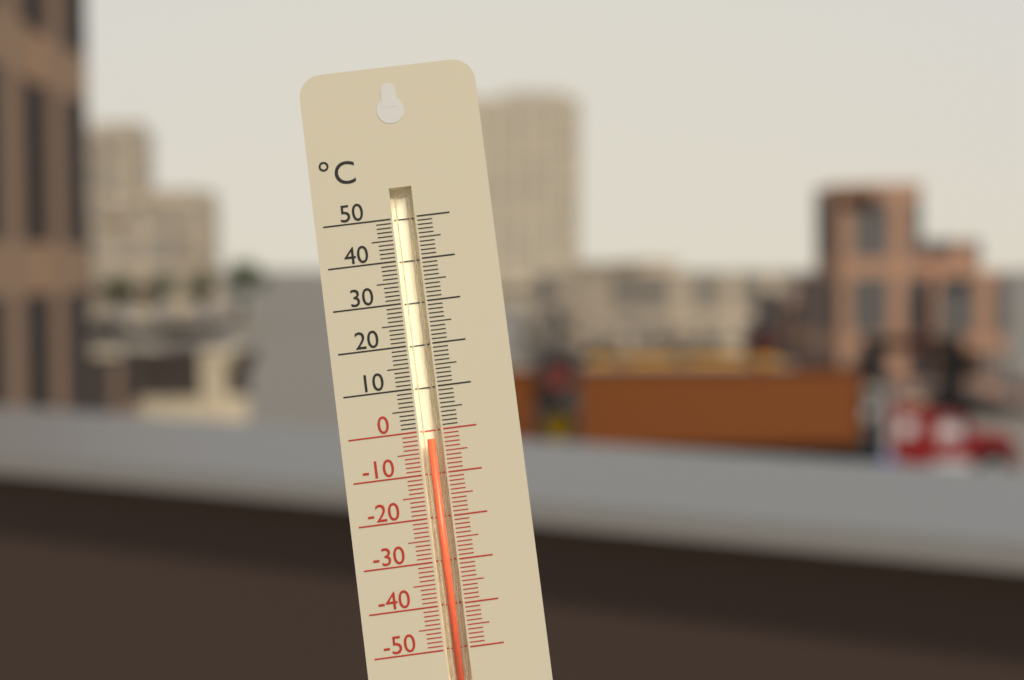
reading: -2 °C
